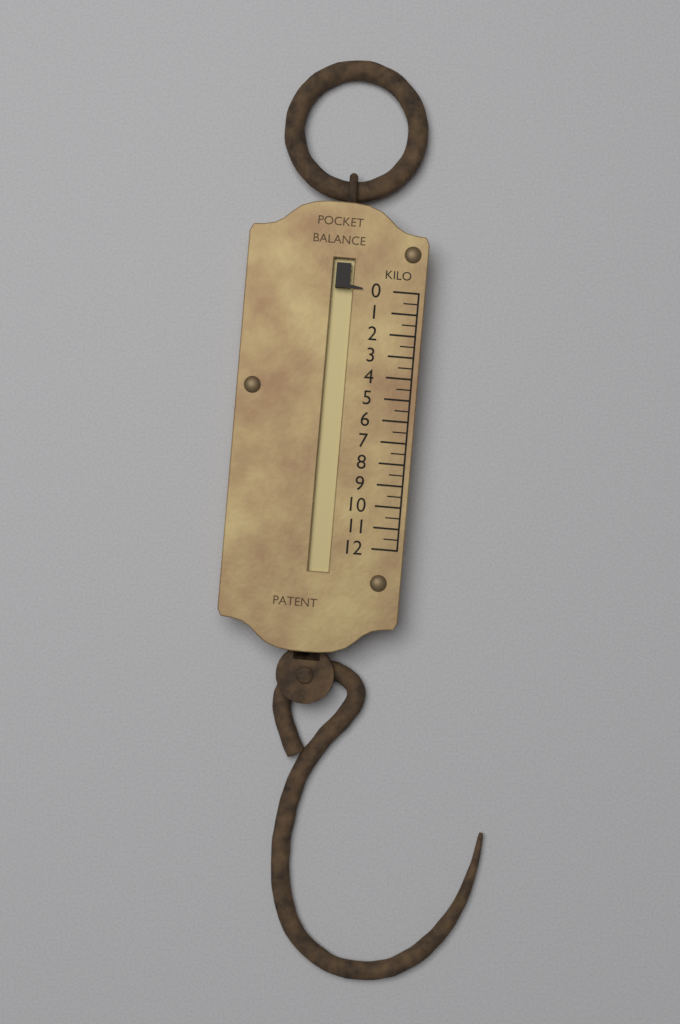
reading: 0.0 kg
